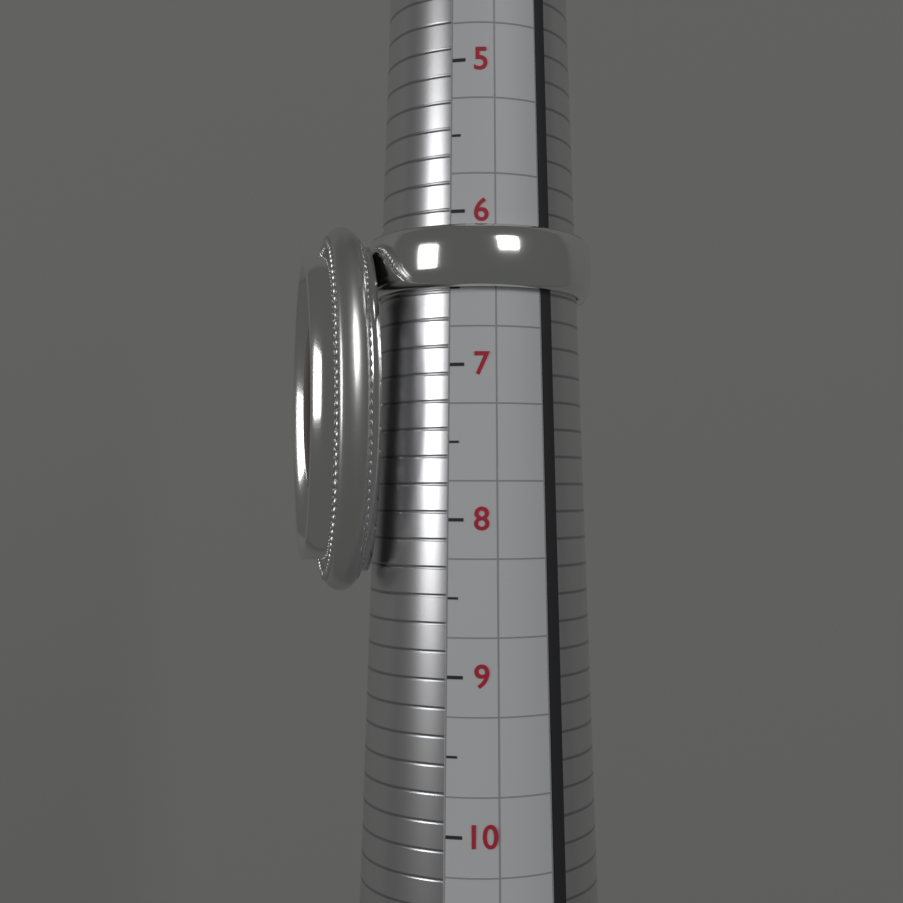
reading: 6.5 (no unit)
